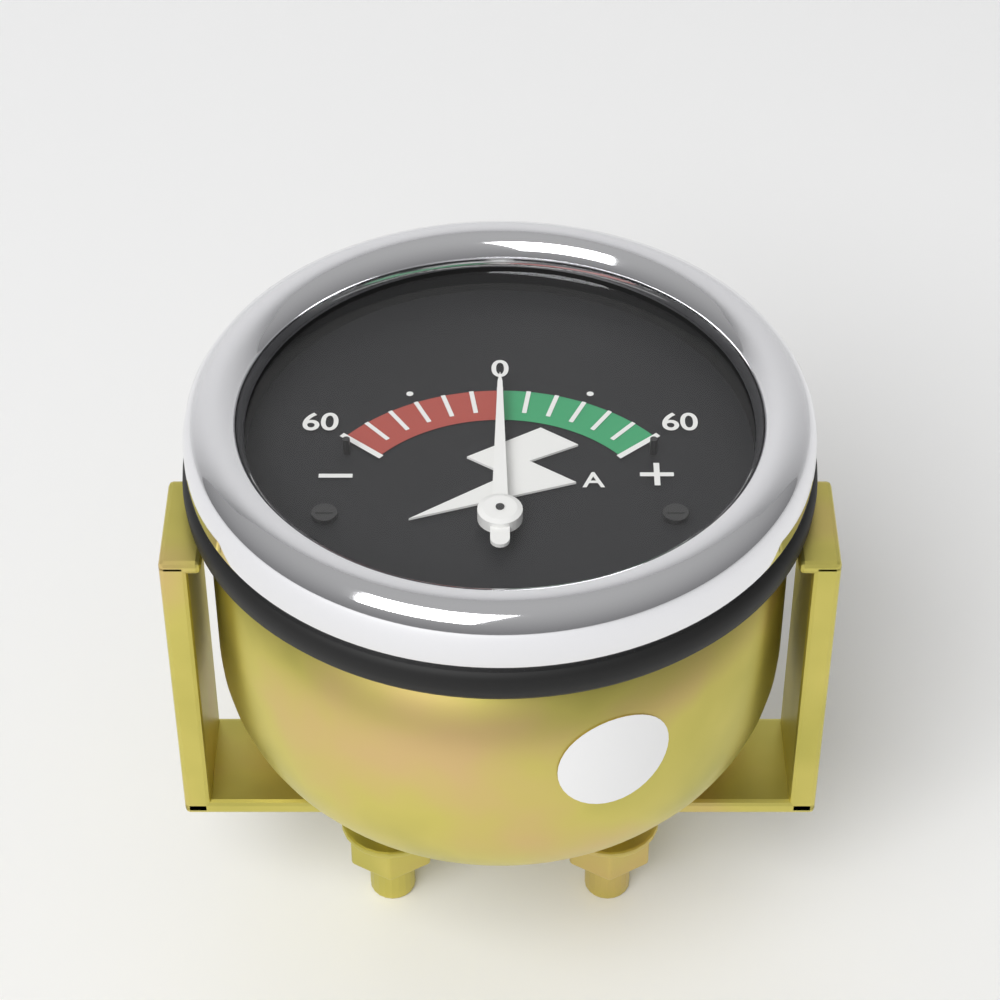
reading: 0 A
